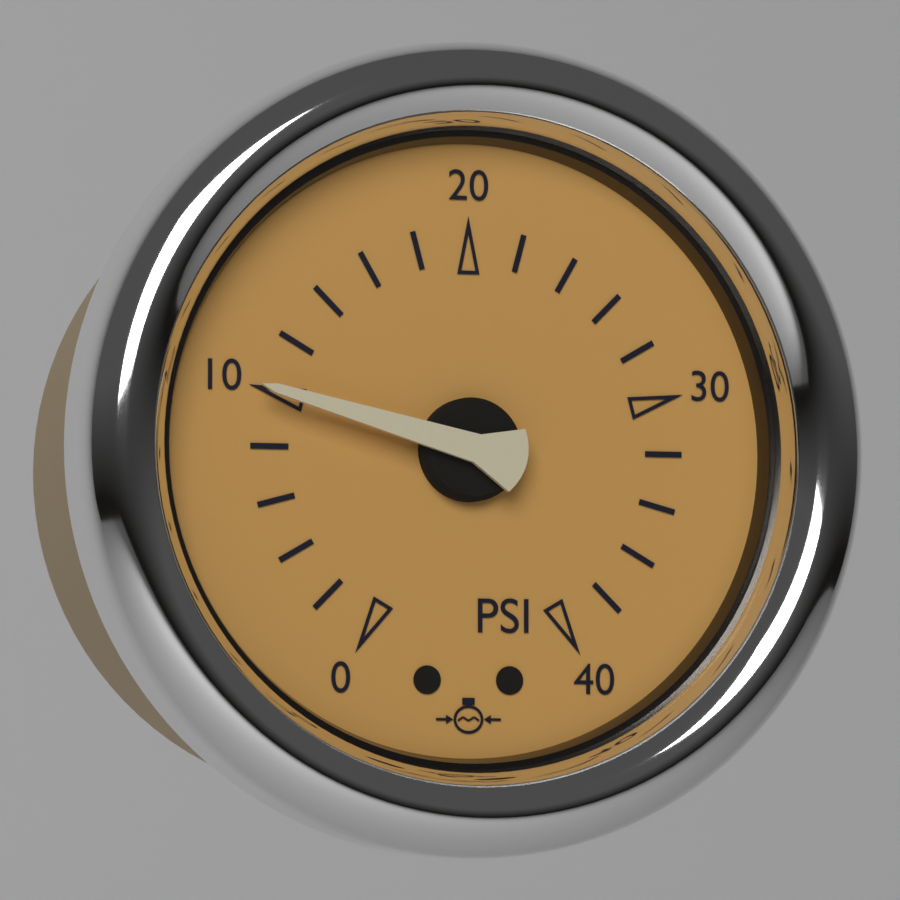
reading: 10 psi
